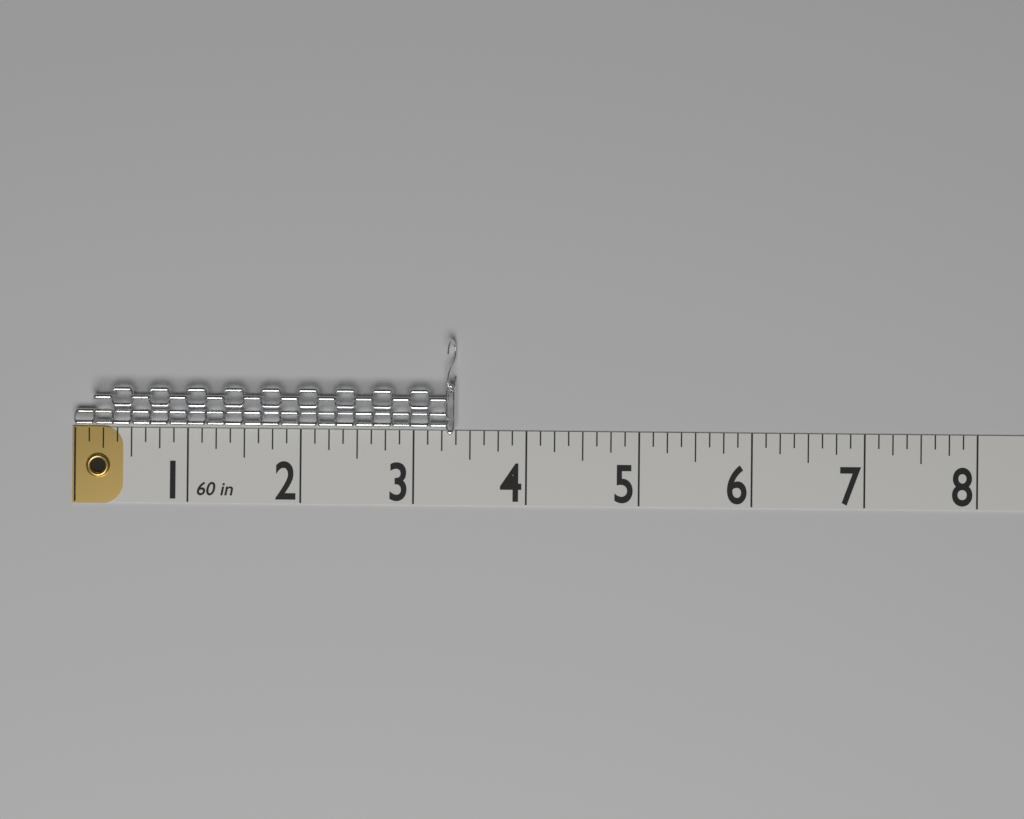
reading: 3.375 in
